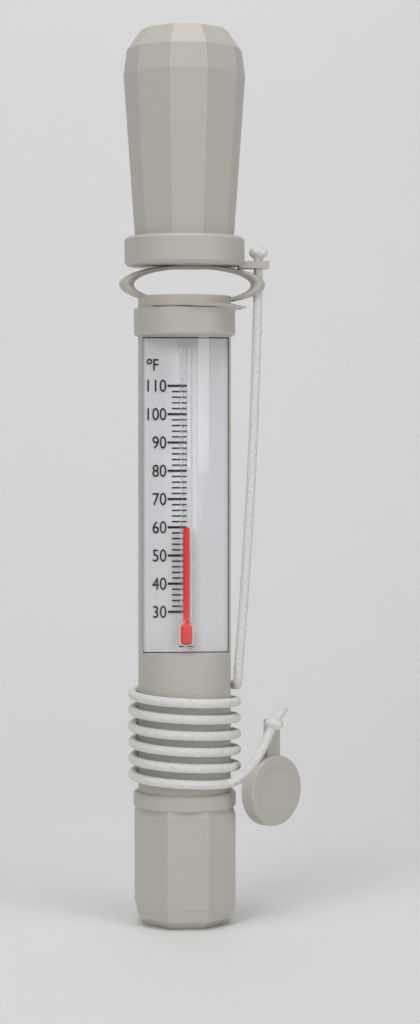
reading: 60 °F
